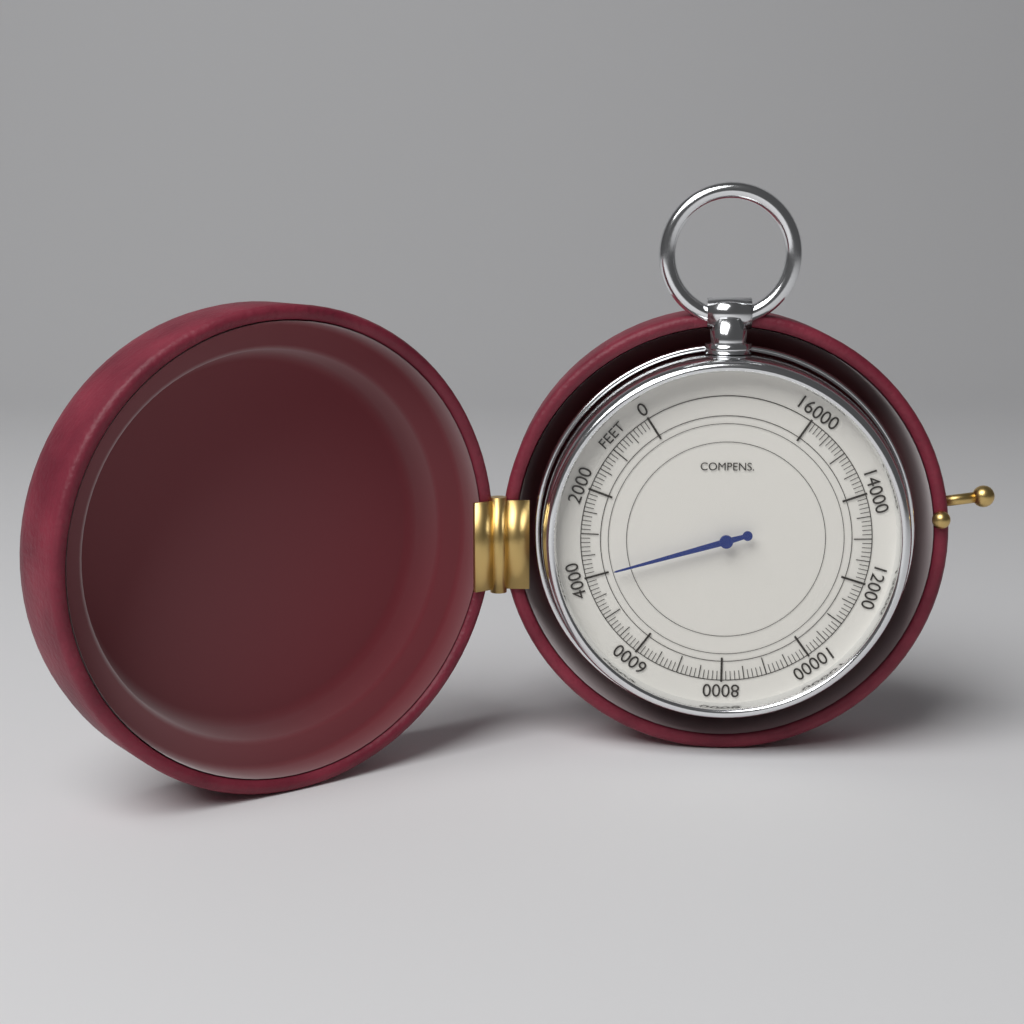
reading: 4000 feet
